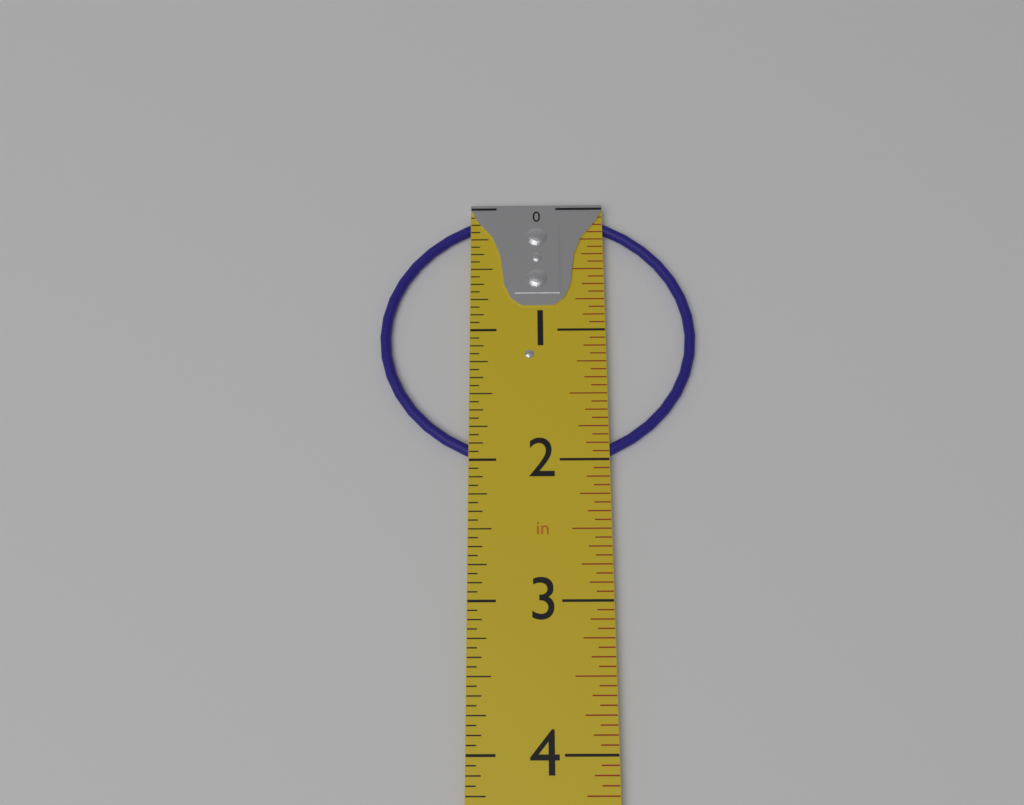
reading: 2.0625 in
